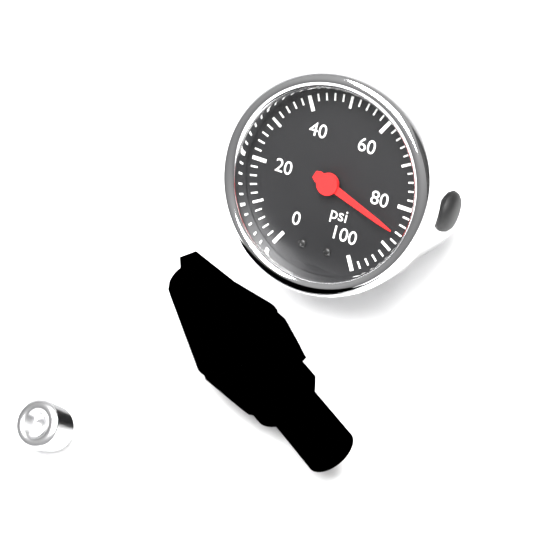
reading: 86 psi
